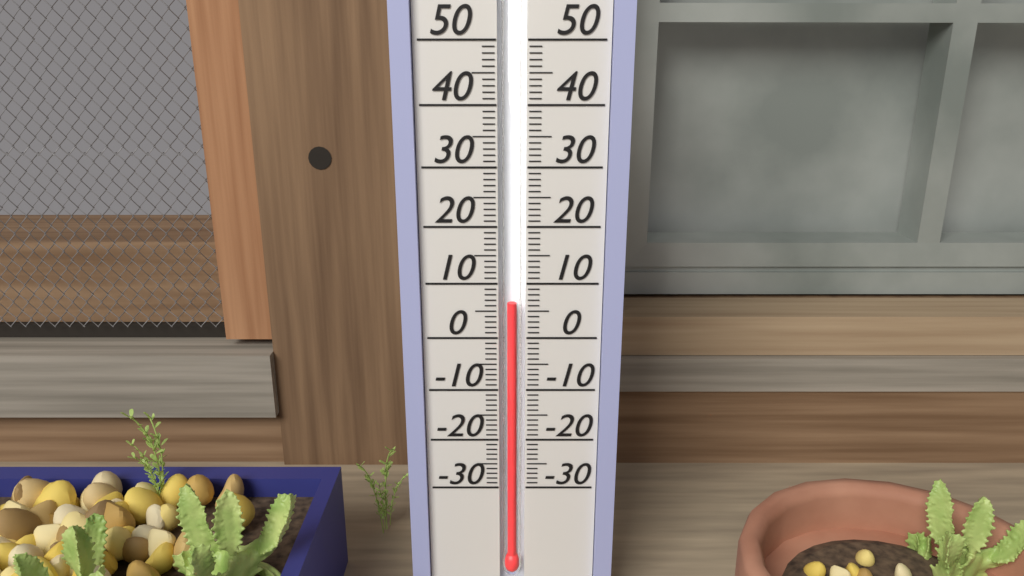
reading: 6.5 °C
